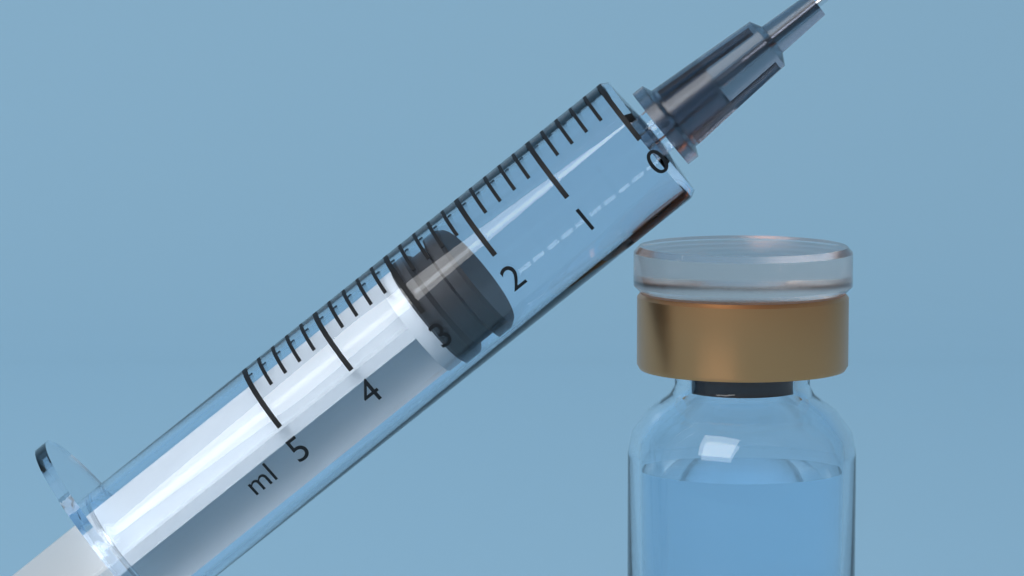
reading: 2.4 ml
